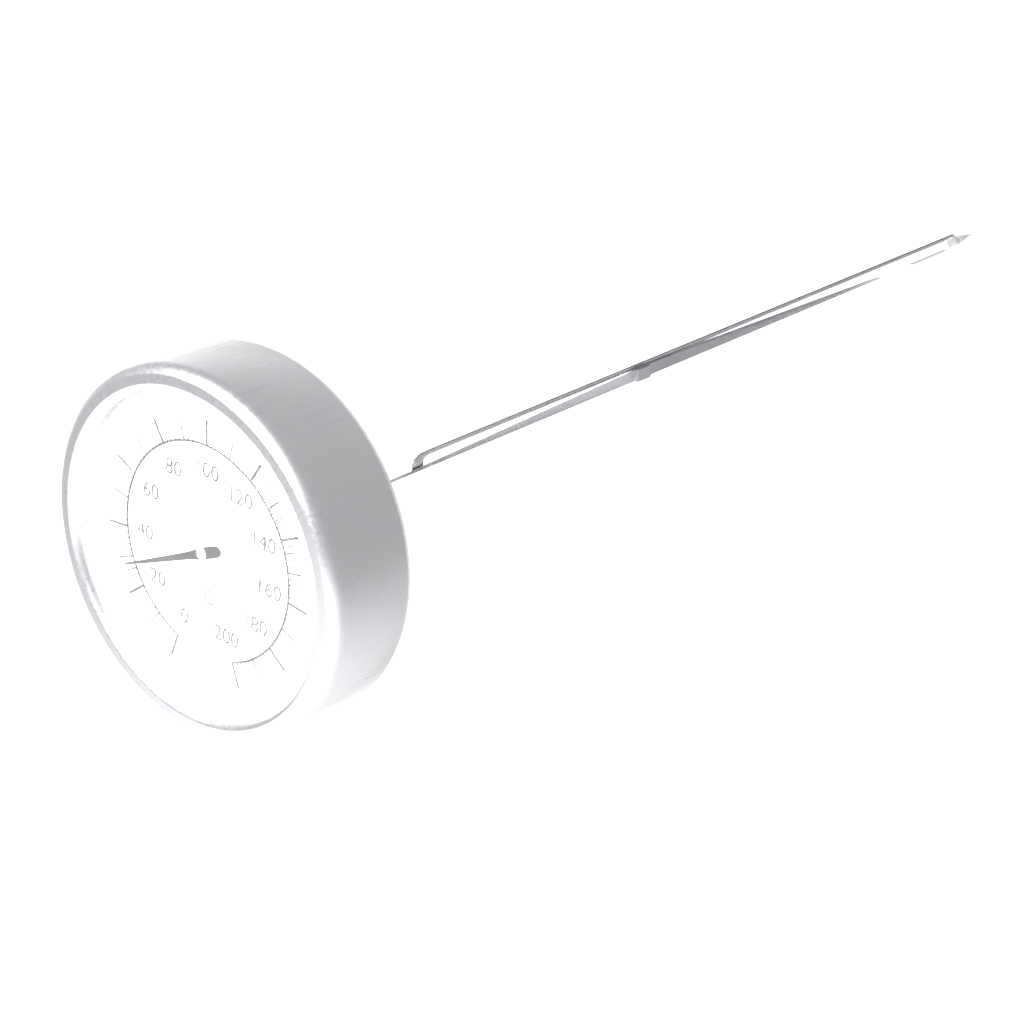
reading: 28 °C
